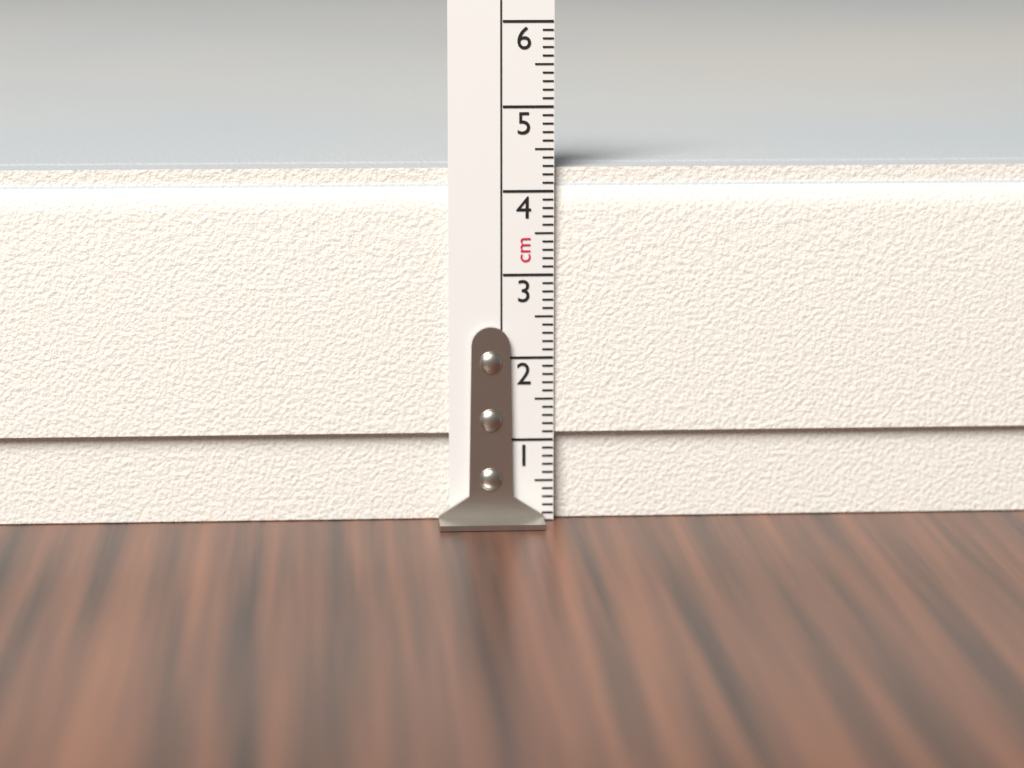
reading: 4.3 cm
